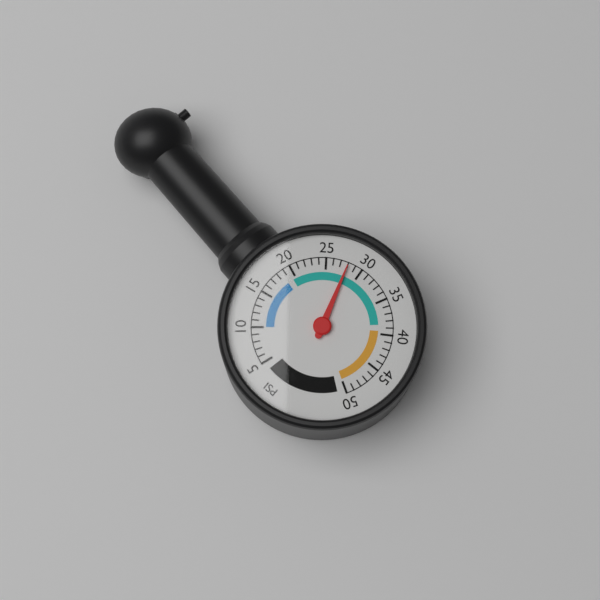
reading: 28 psi
